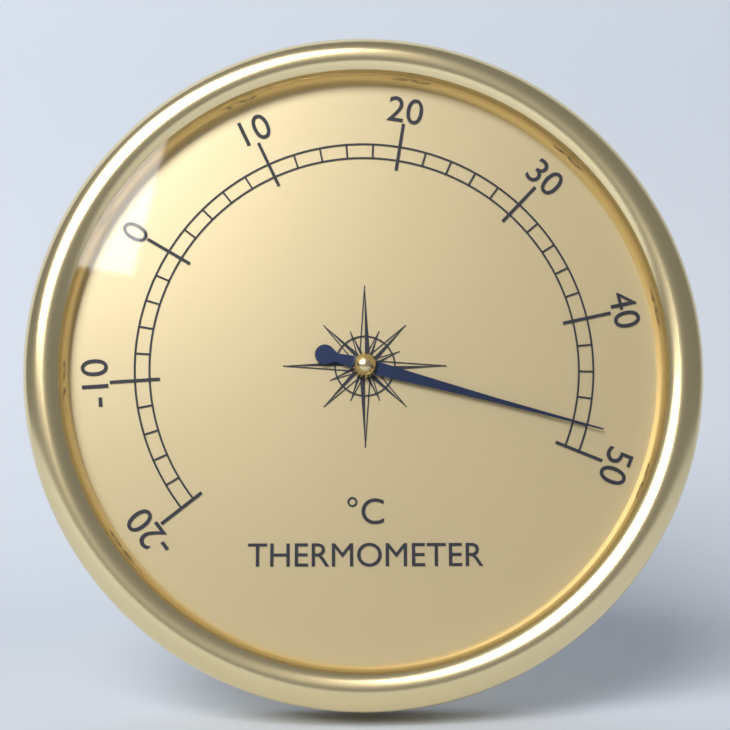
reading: 48 °C
